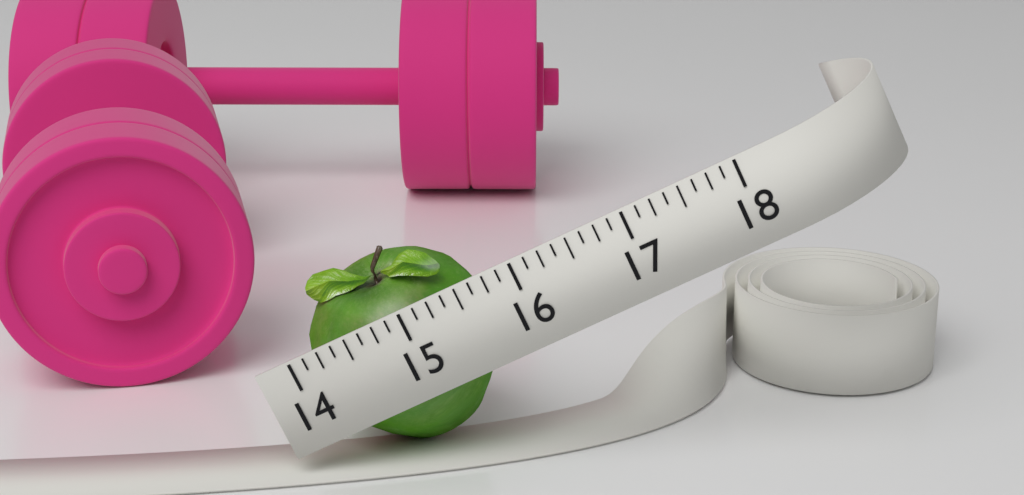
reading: 15.625 (no unit)
